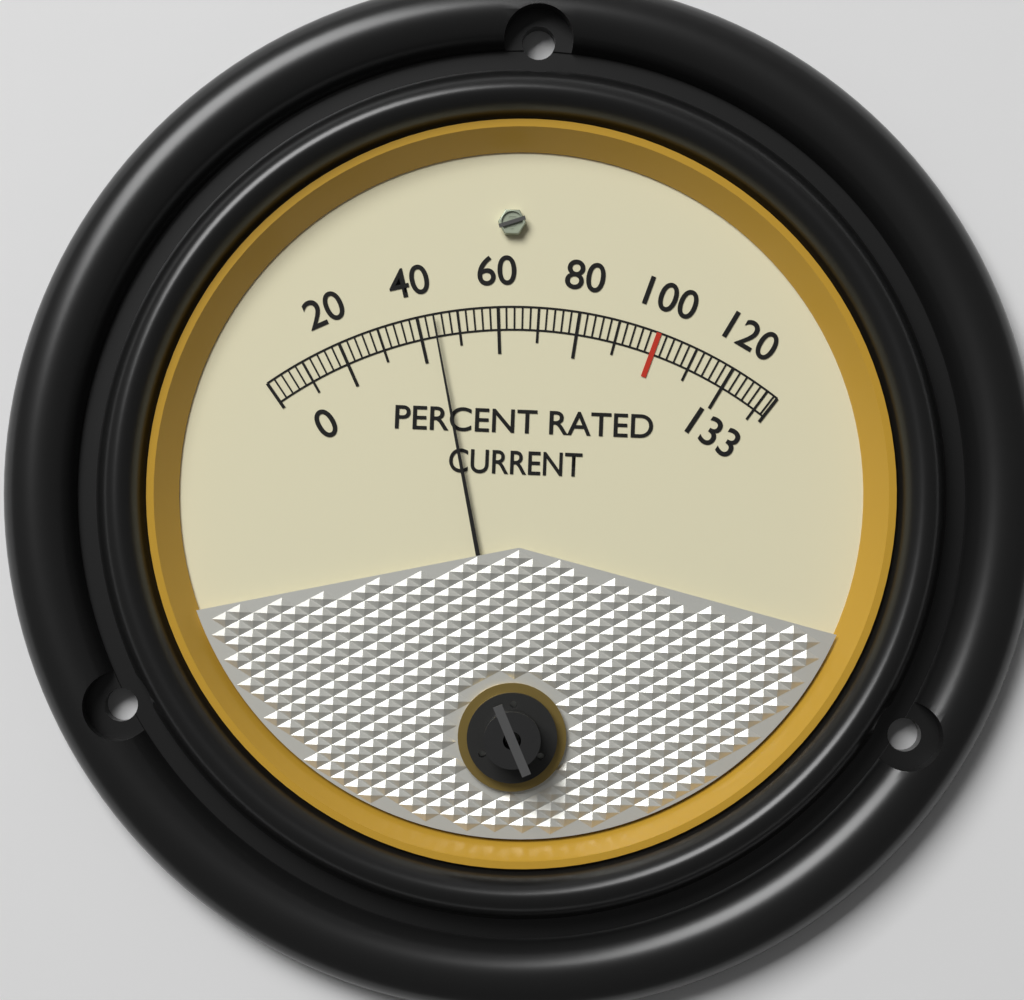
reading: 44 %
